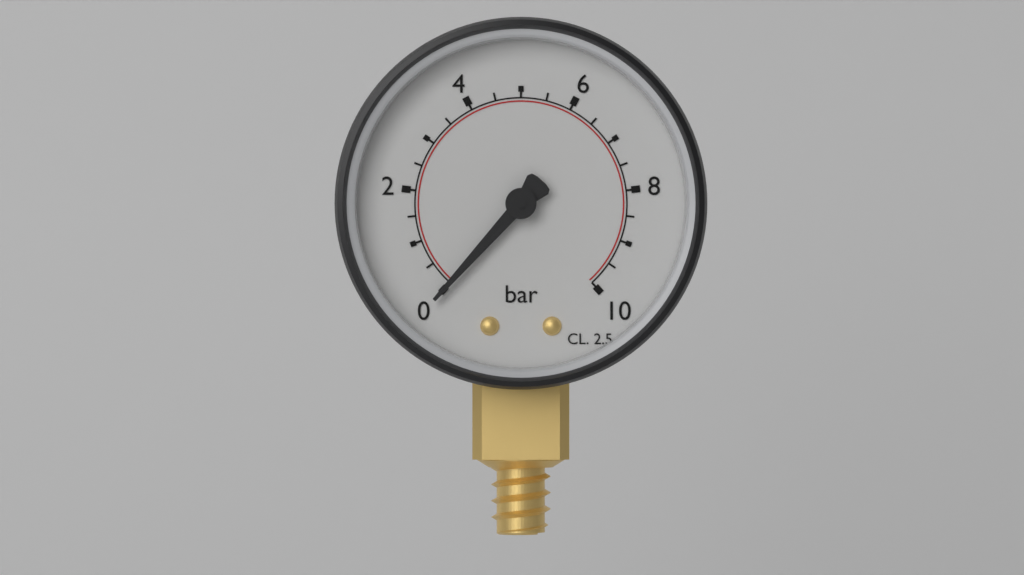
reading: 0.0 bar
